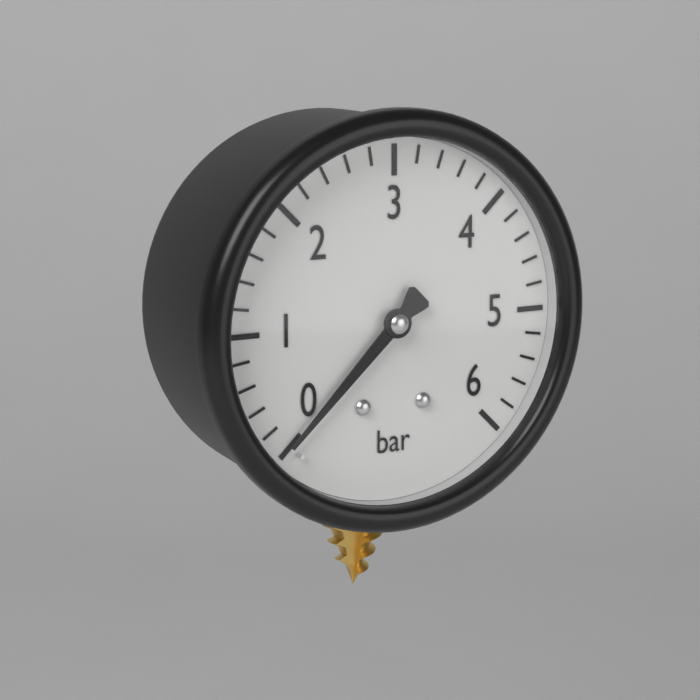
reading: 0.0 bar
